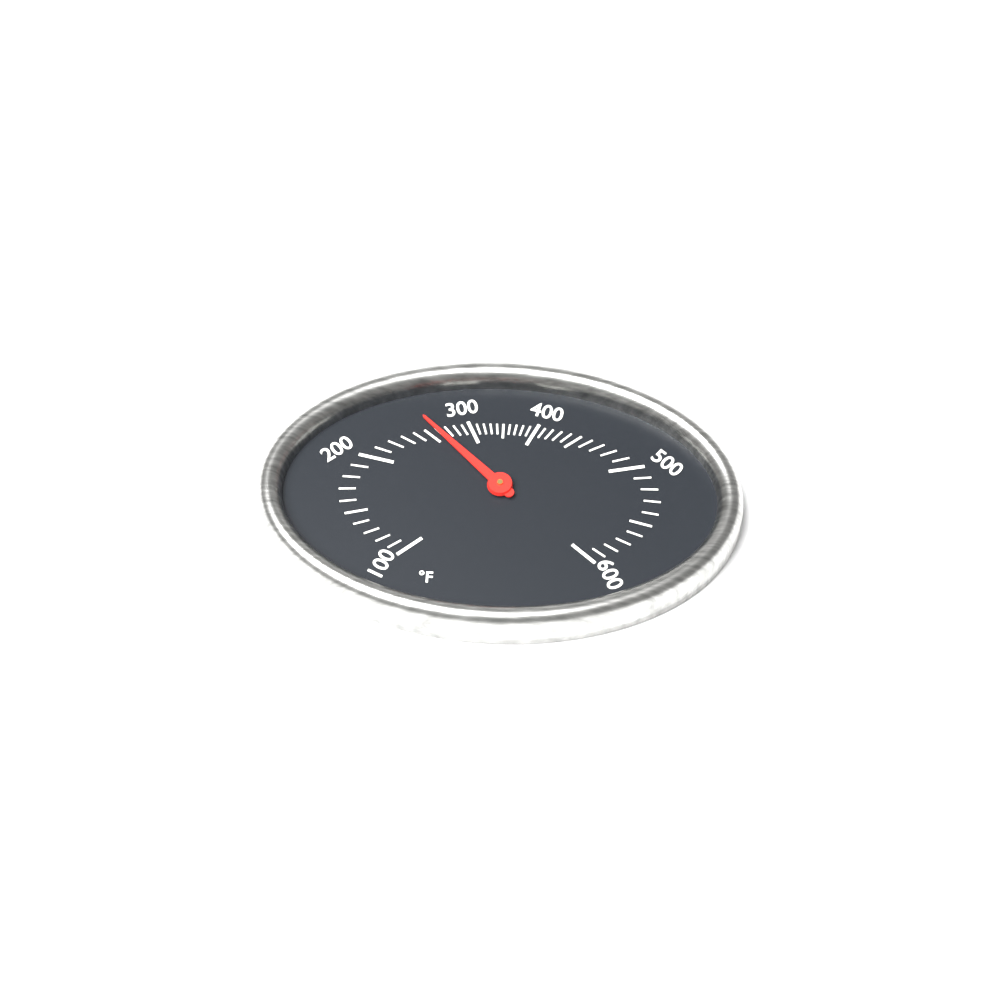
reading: 260 °F
